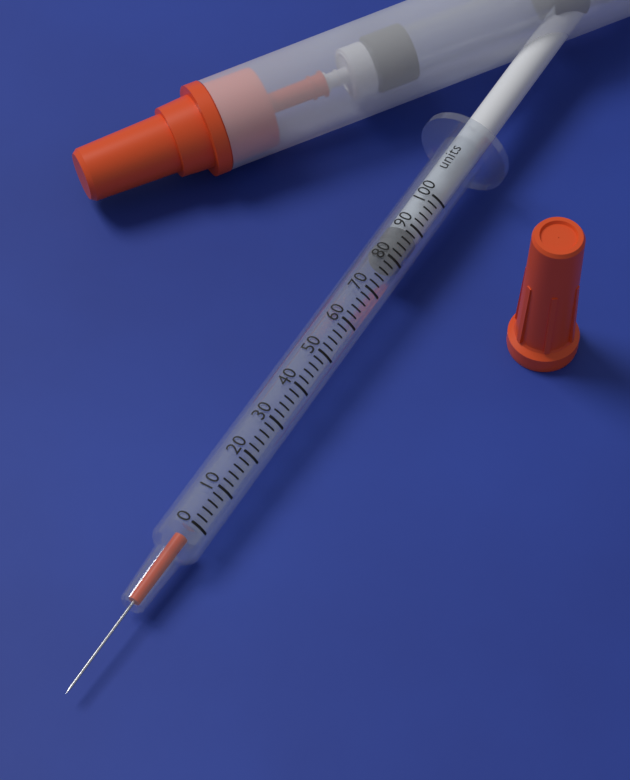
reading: 80 units
